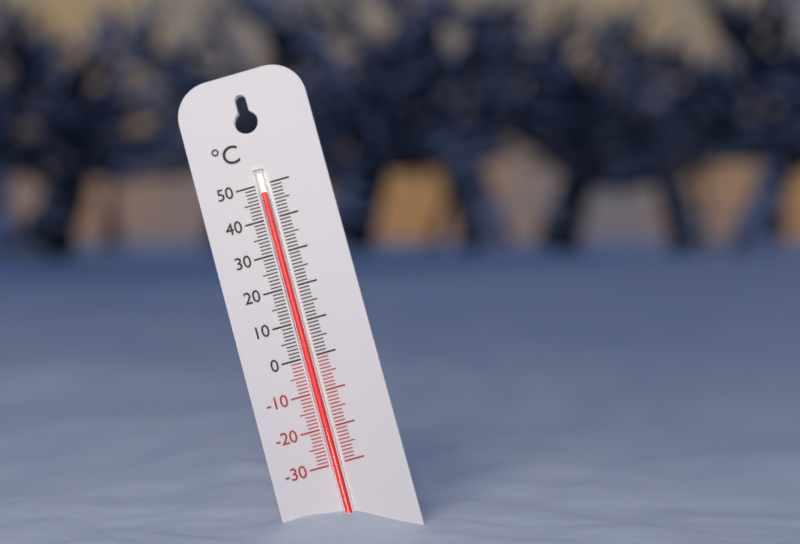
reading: 47 °C
